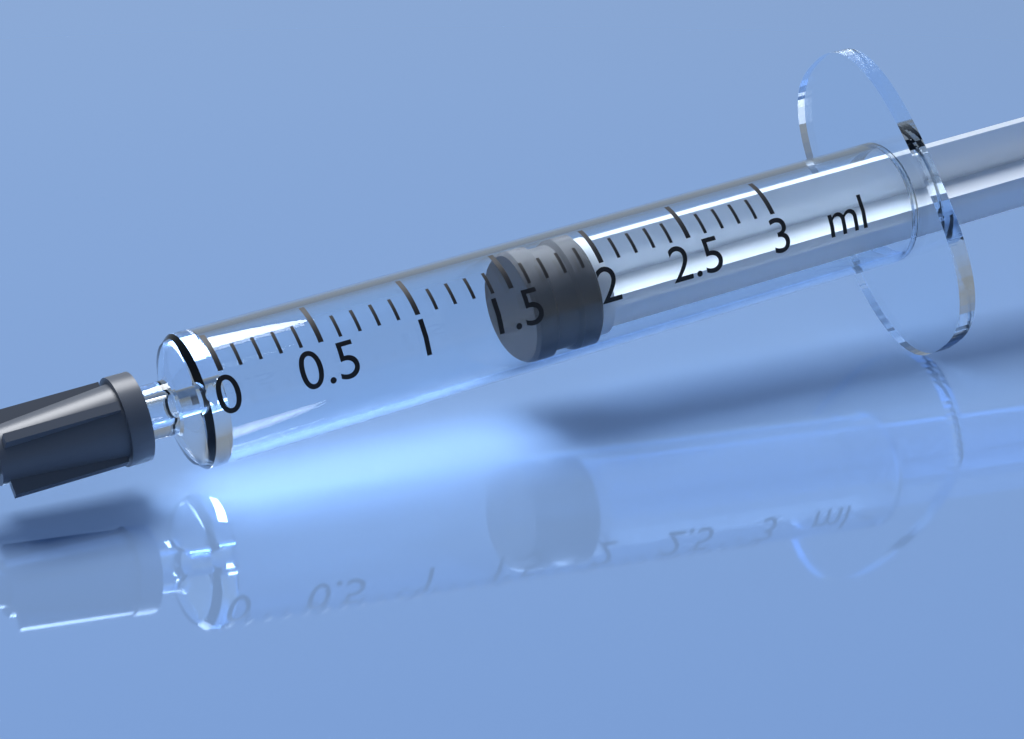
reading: 1.6 ml
